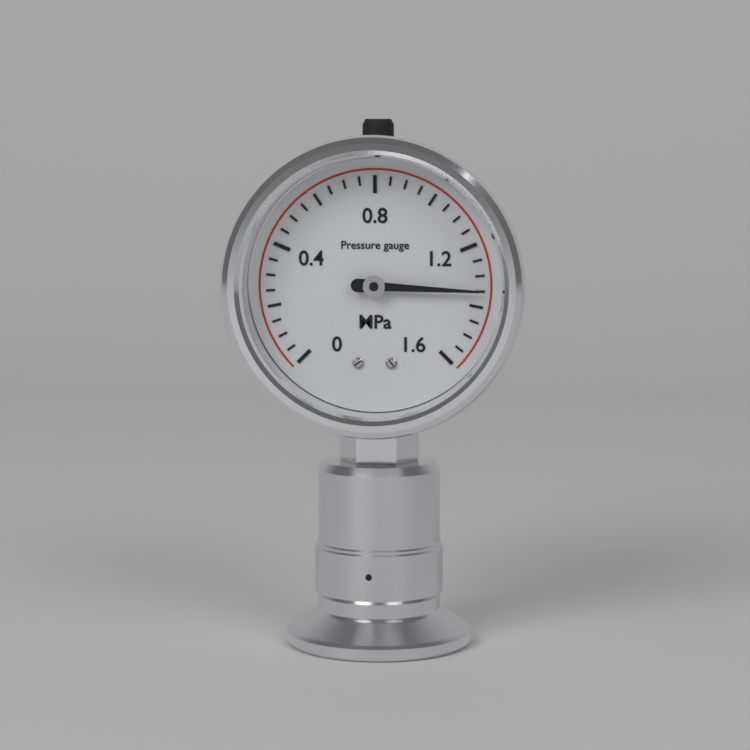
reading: 1.35 MPa
